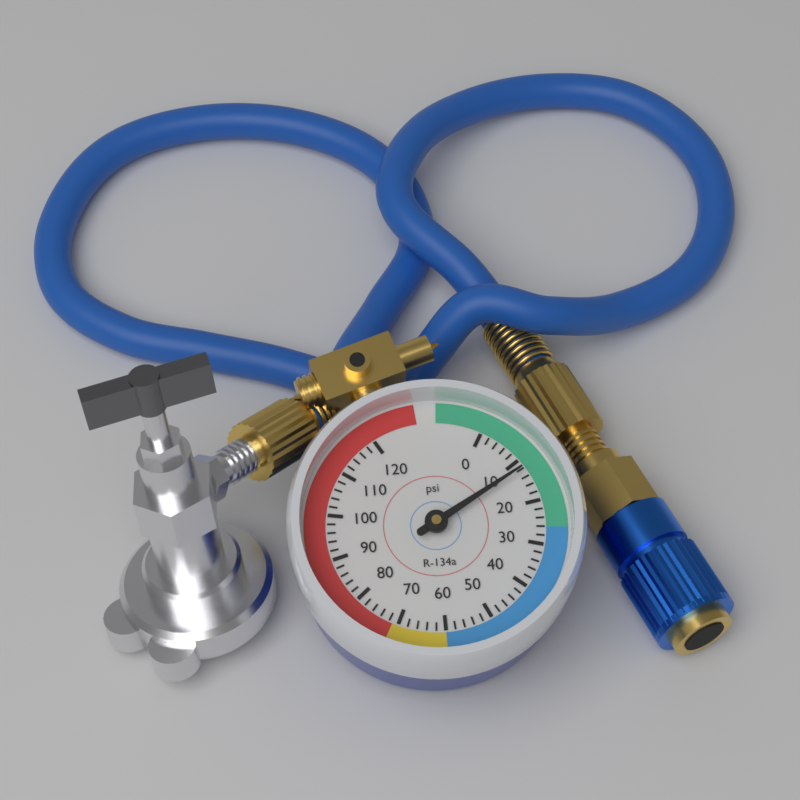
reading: 12 psi
